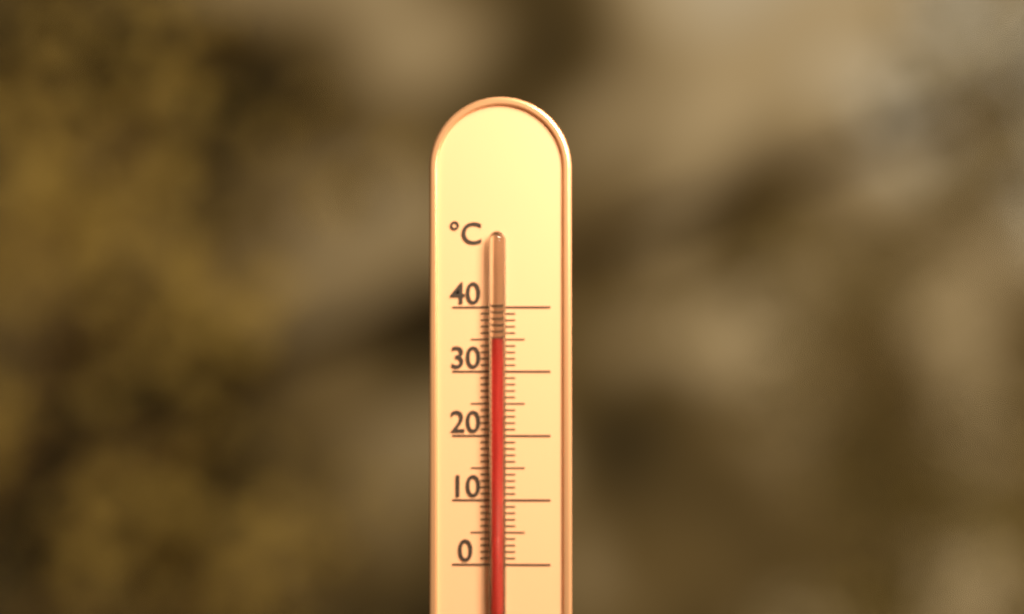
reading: 35 °C
